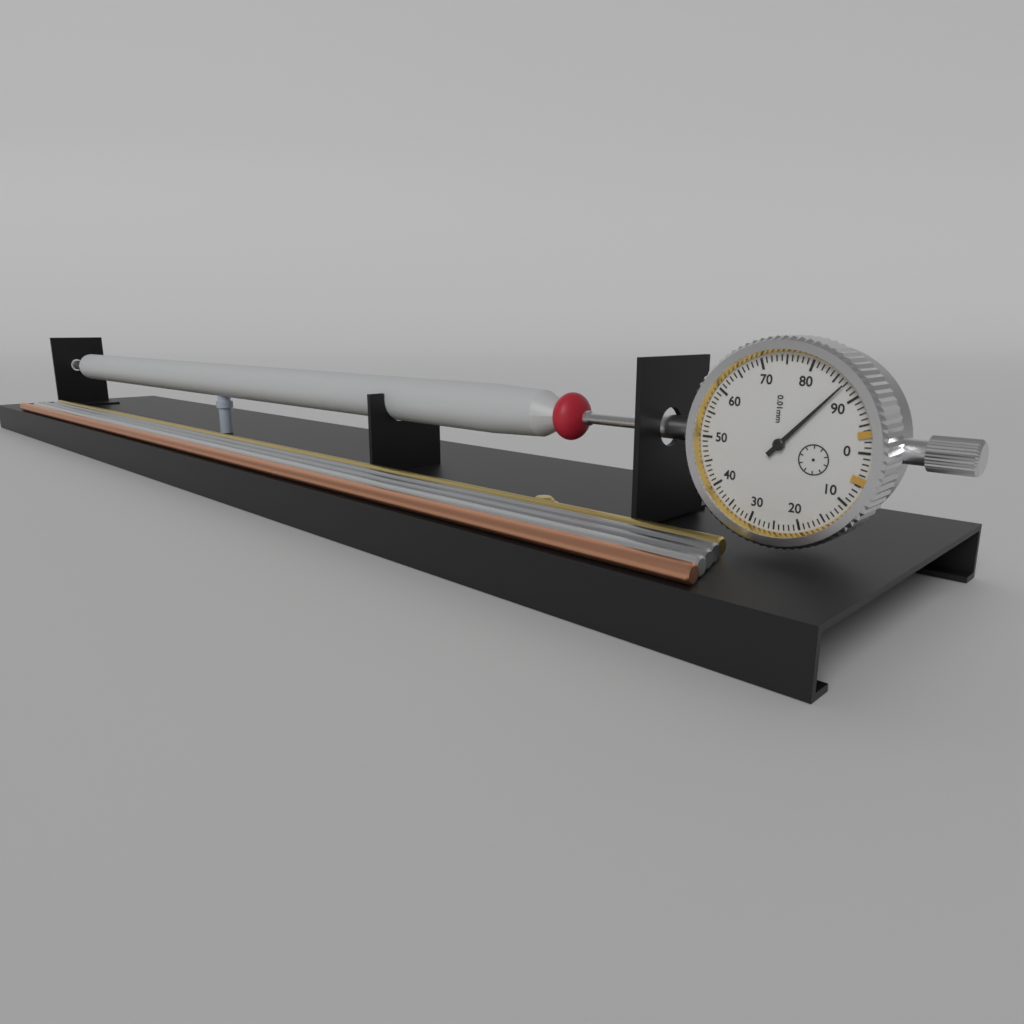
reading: 0.87 mm
